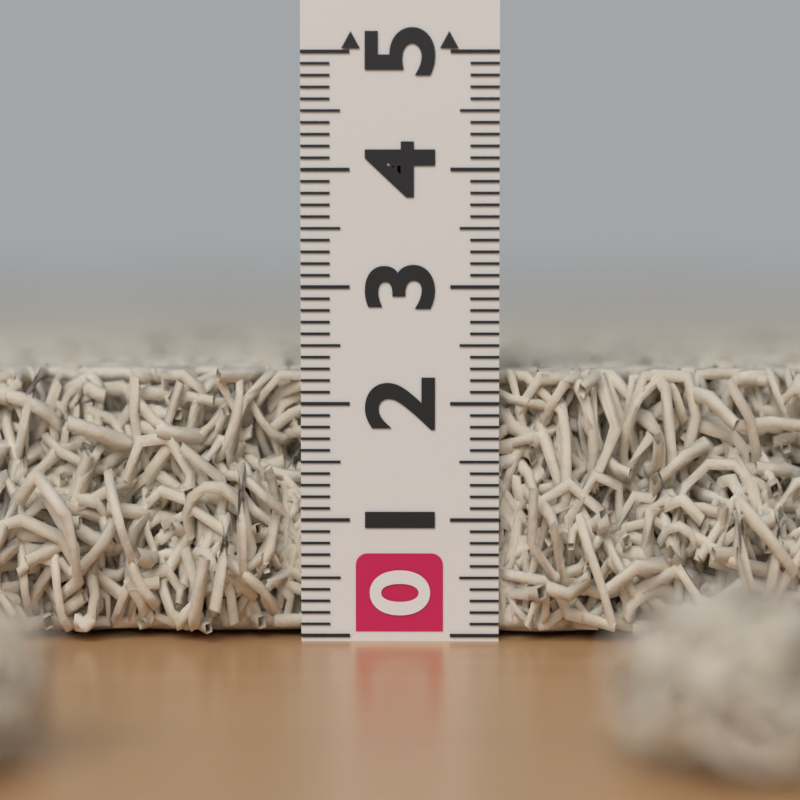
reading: 2.3 (no unit)
